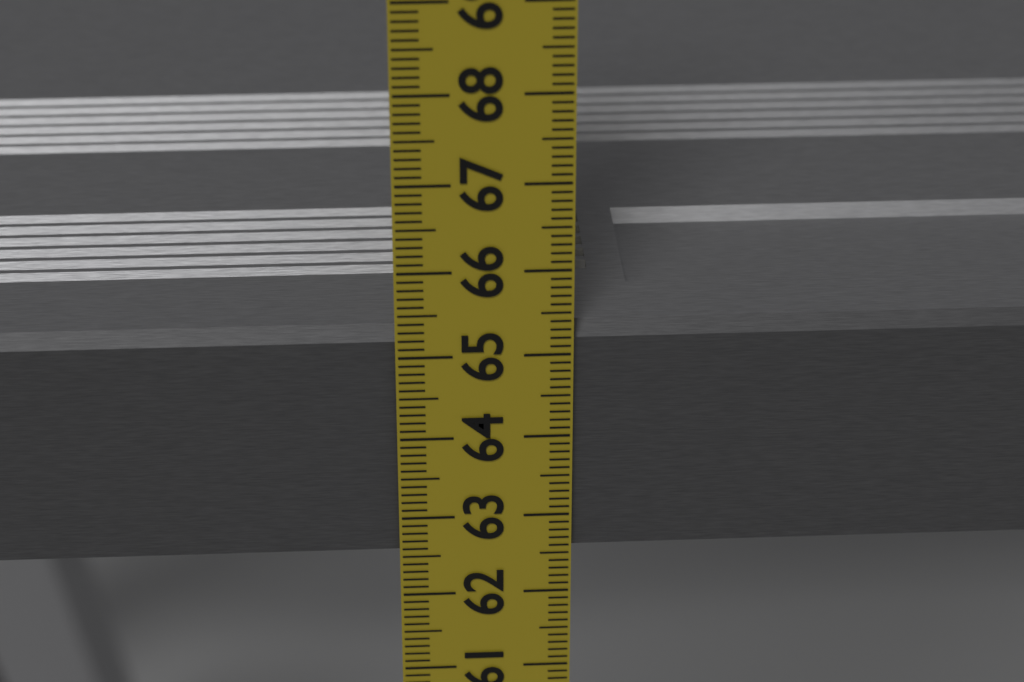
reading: 65.3 cm
